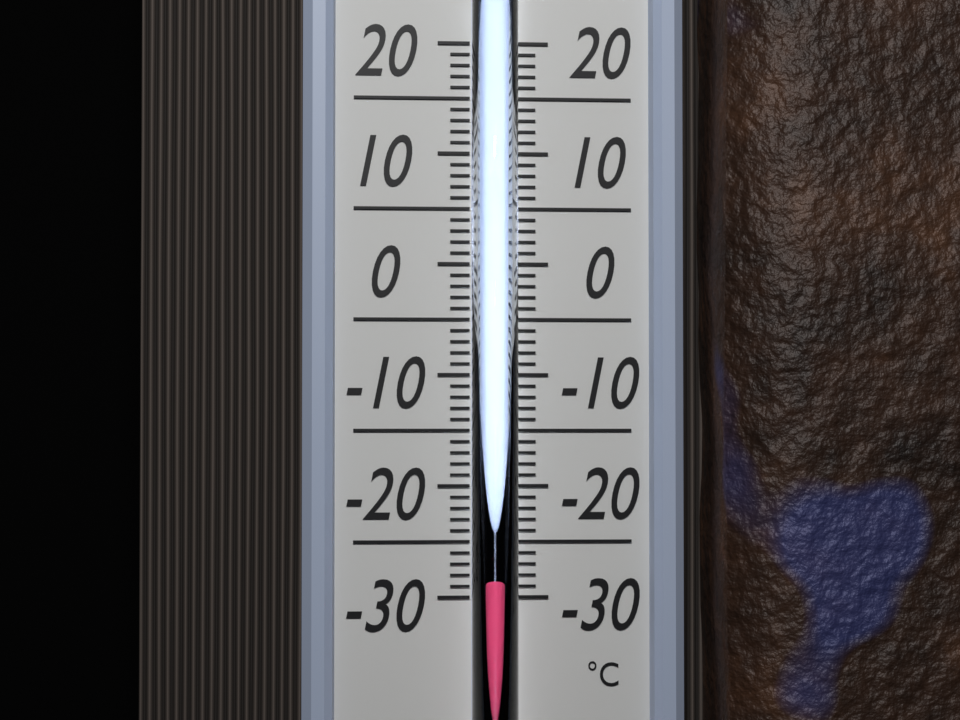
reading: -28 °C
